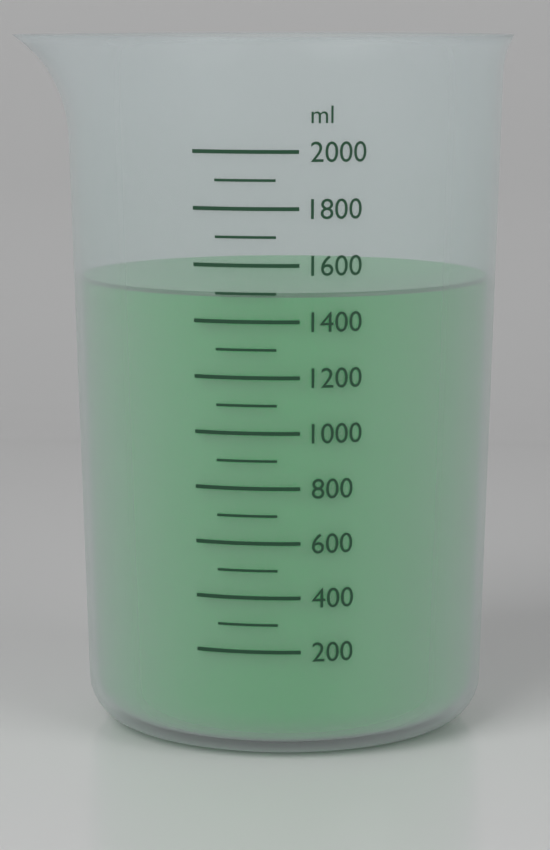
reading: 1500 ml
